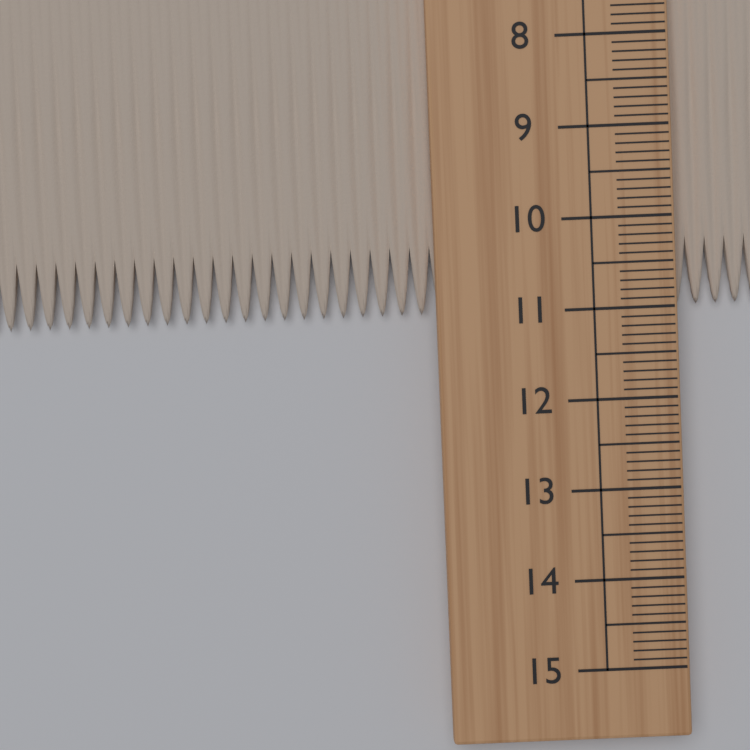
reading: 11.0 cm
